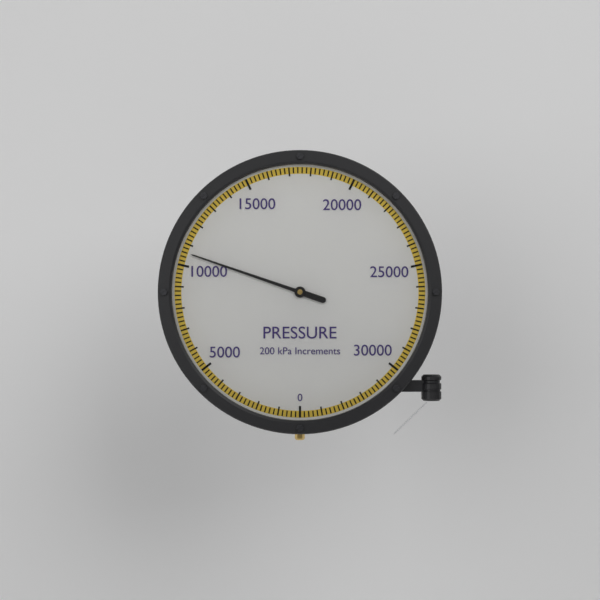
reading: 10600 kPa
